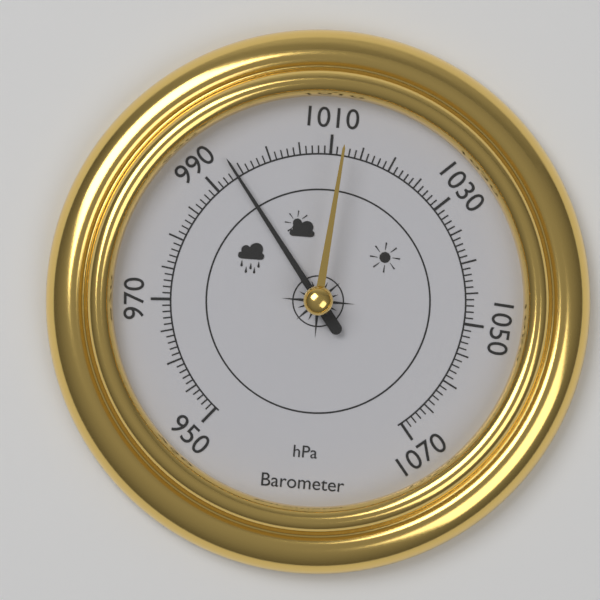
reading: 994 hPa
